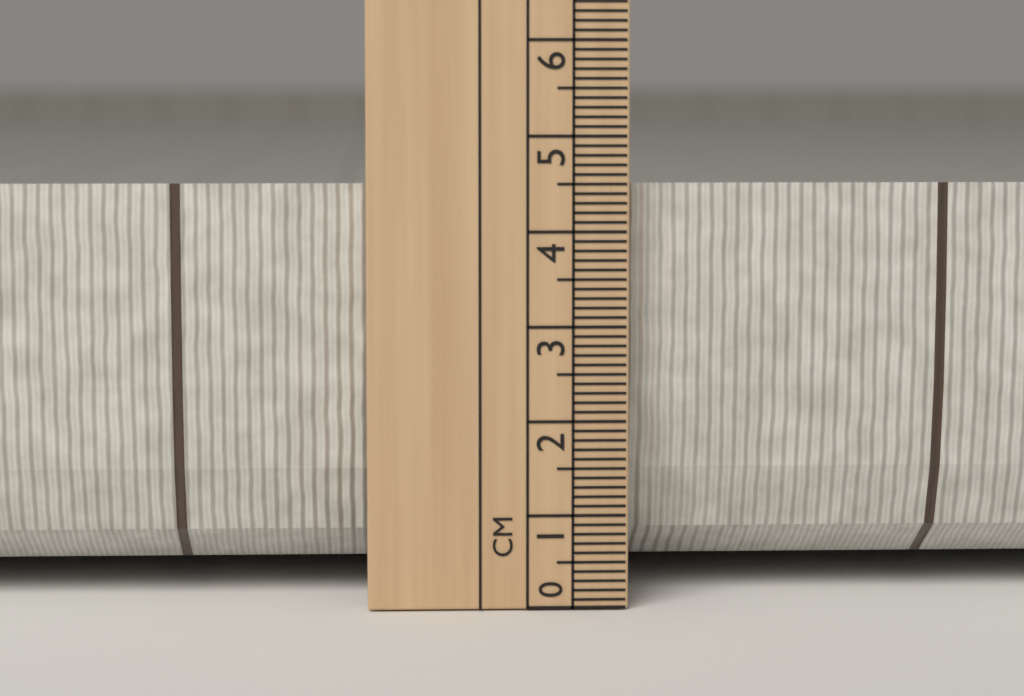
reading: 4.5 cm
